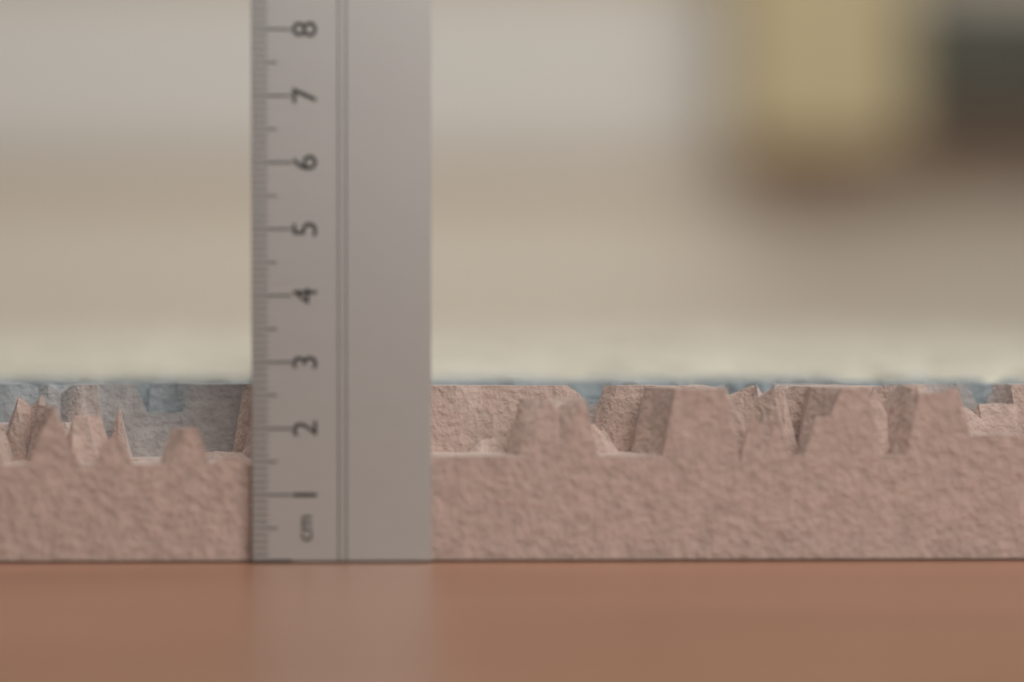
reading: 2.6 cm
